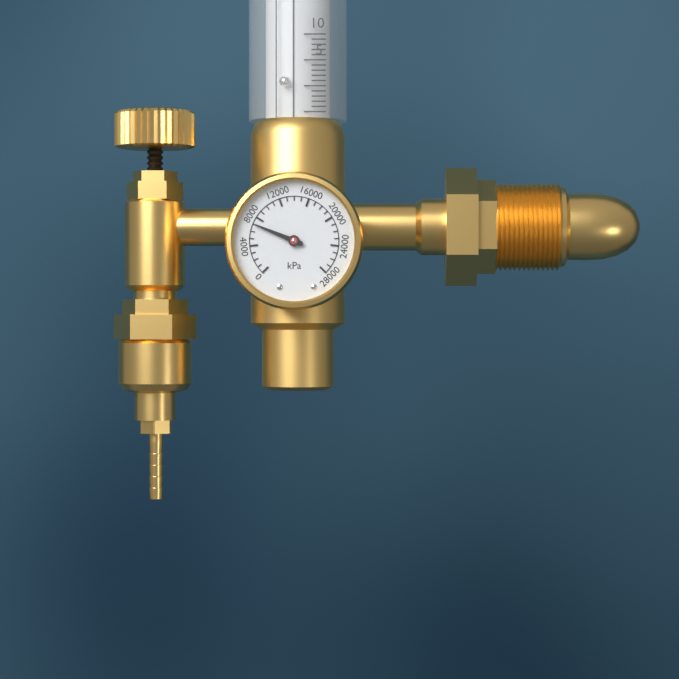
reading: 7000 kPa
